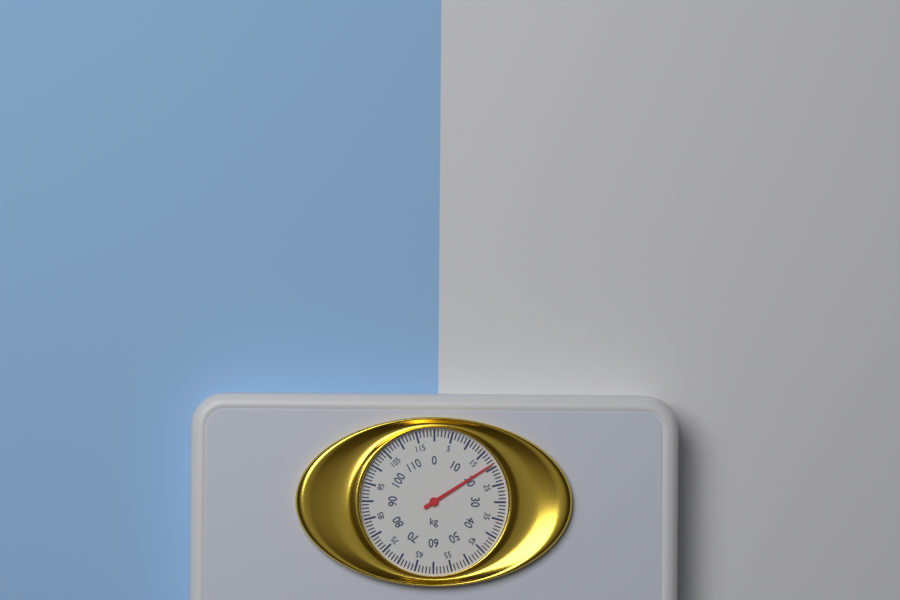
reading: 19 kg
